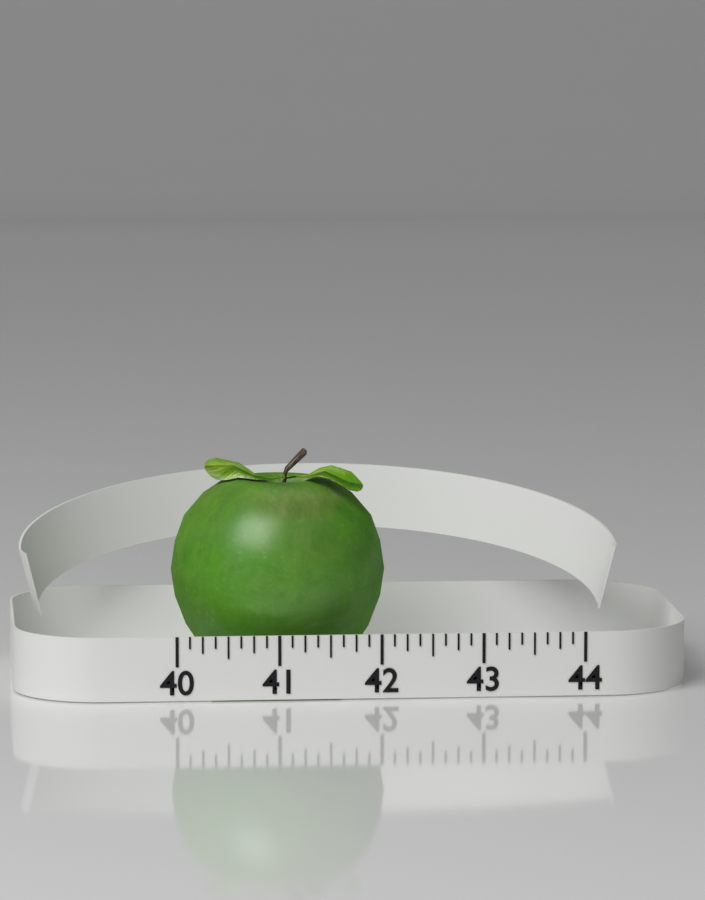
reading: 42.125 (no unit)
